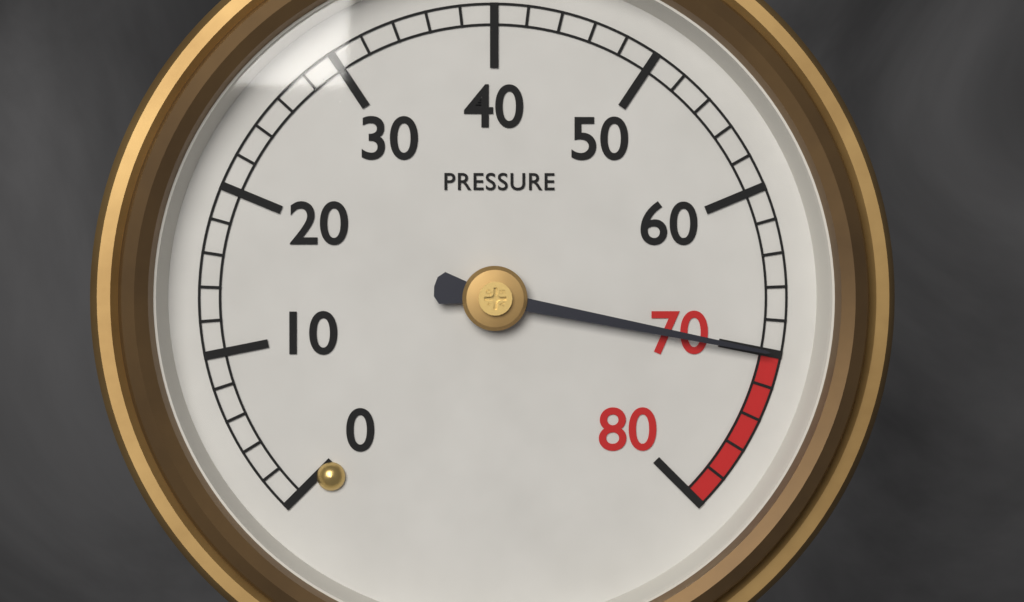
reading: 70 (no unit)
